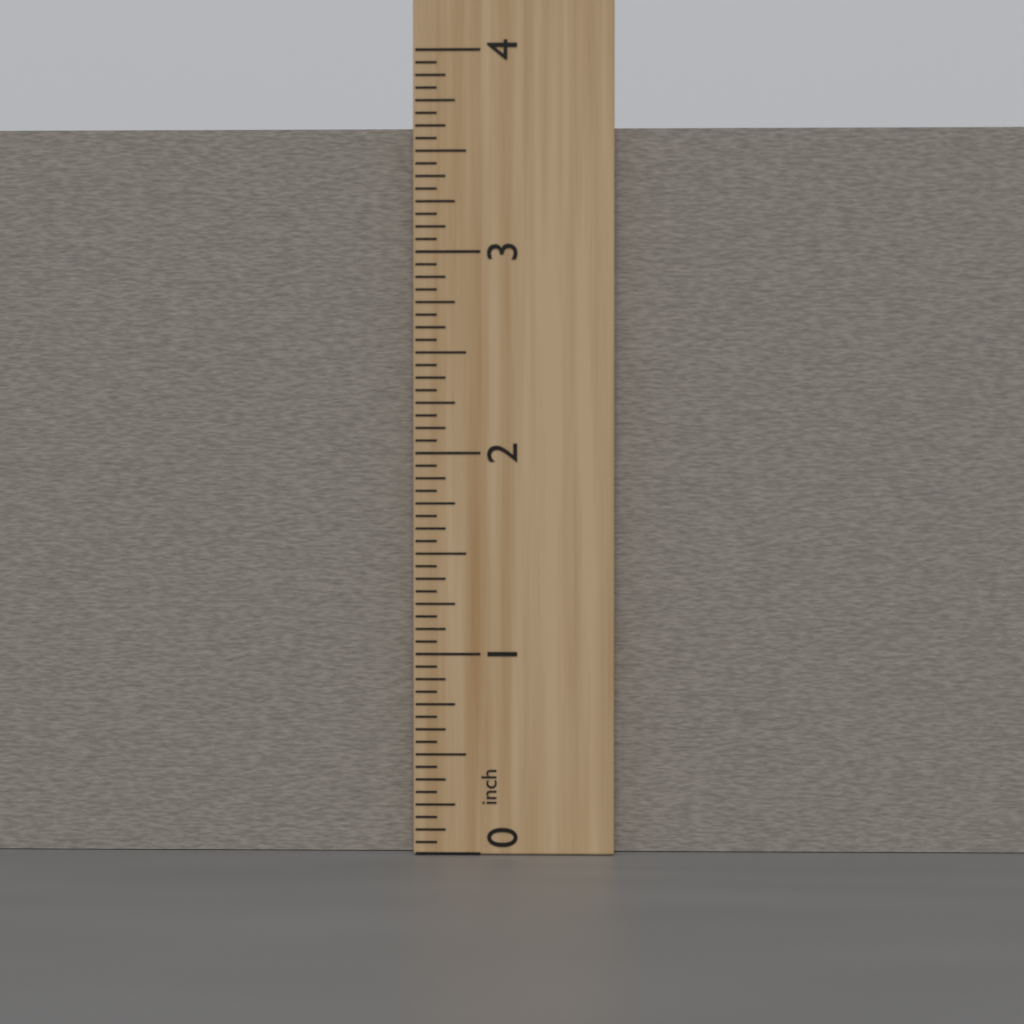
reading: 3.6250 inch
